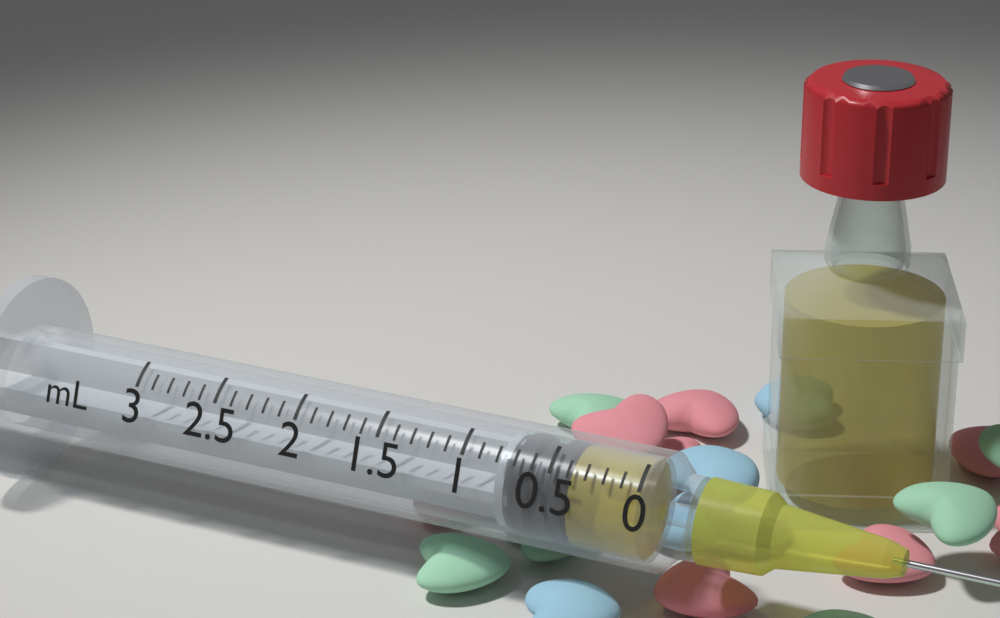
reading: 0.4 mL
